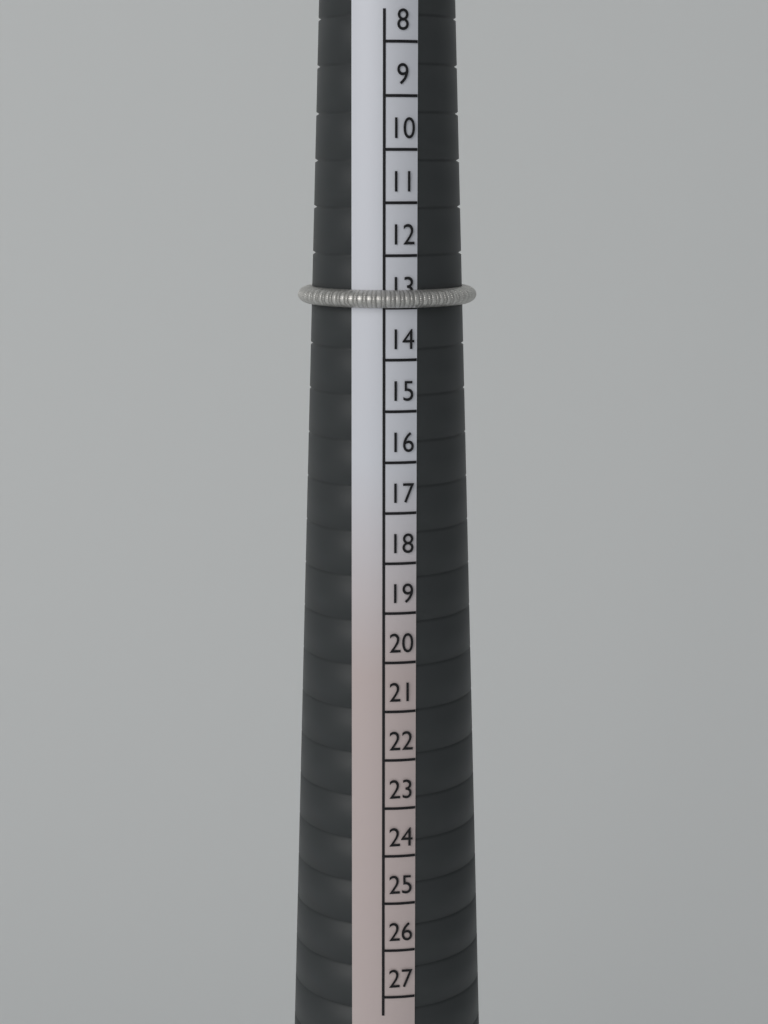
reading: 13 (no unit)
